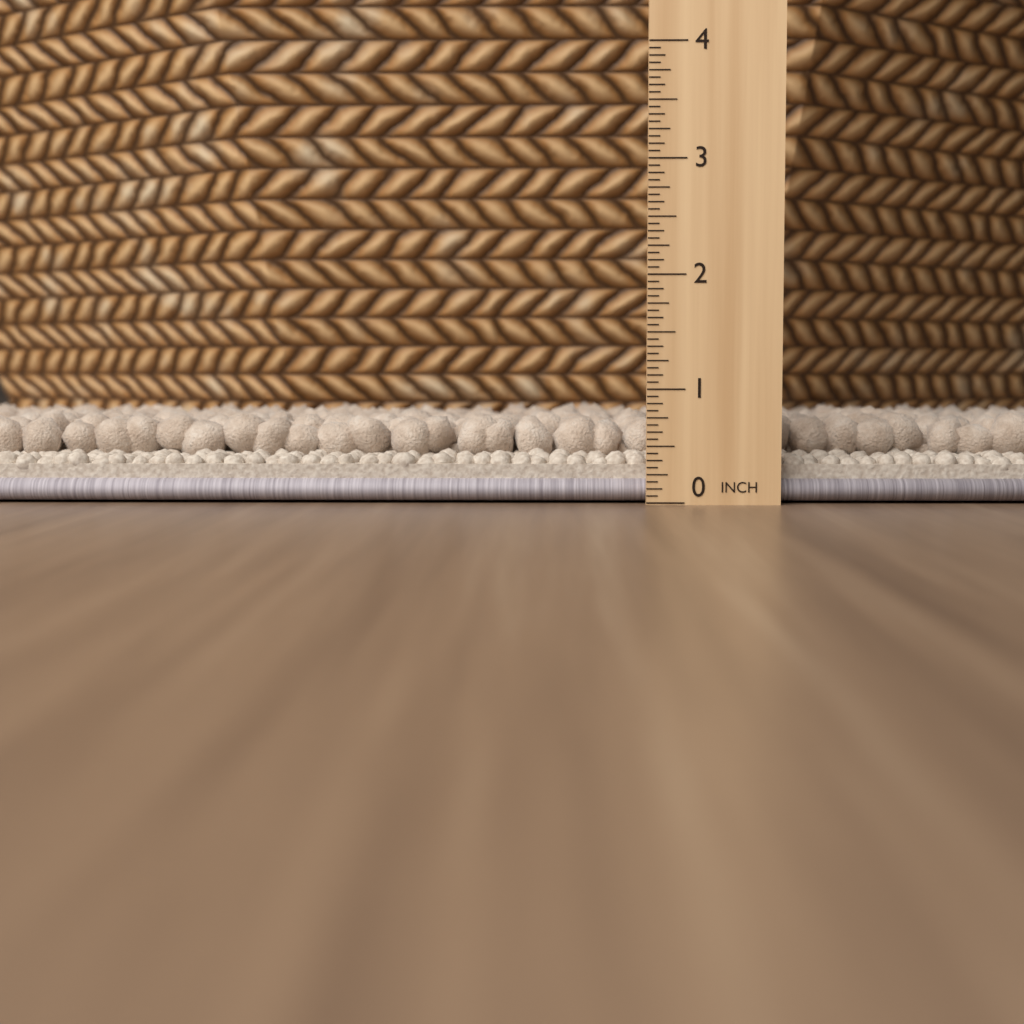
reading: 0.8125 in
